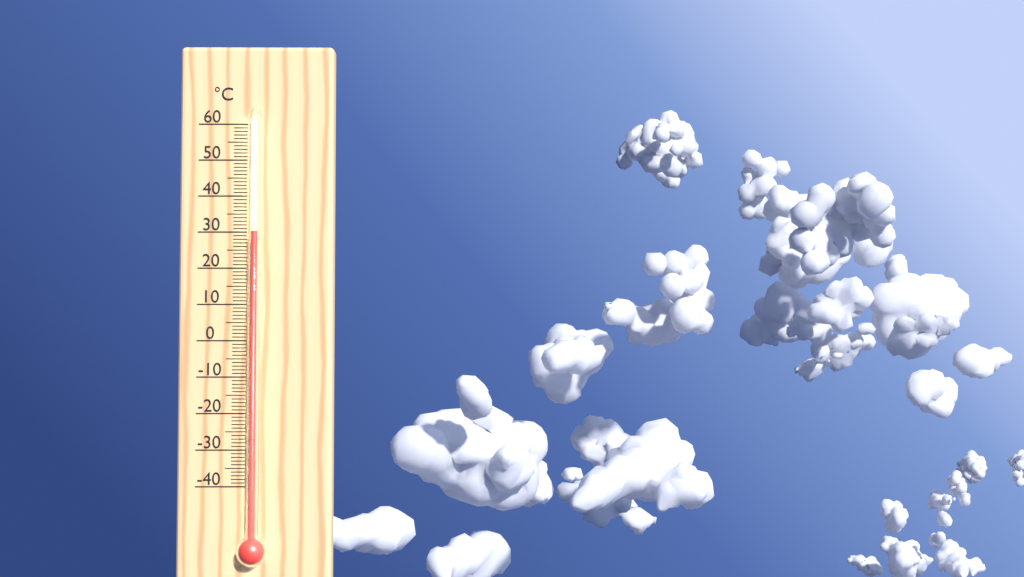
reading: 30 °C
